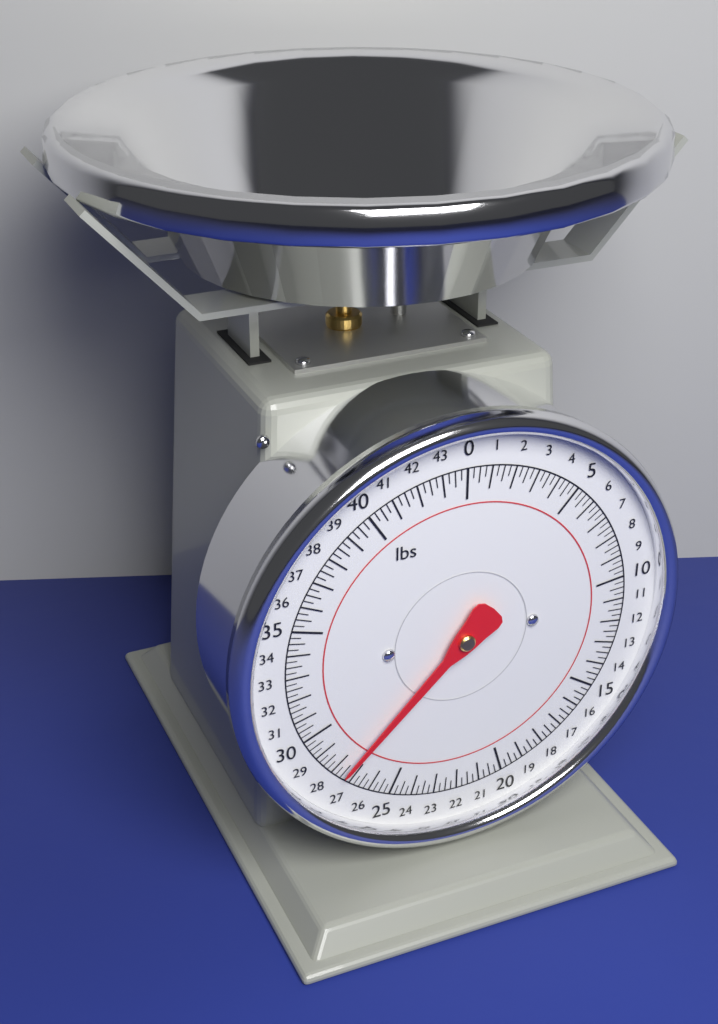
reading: 27.50 lbs
